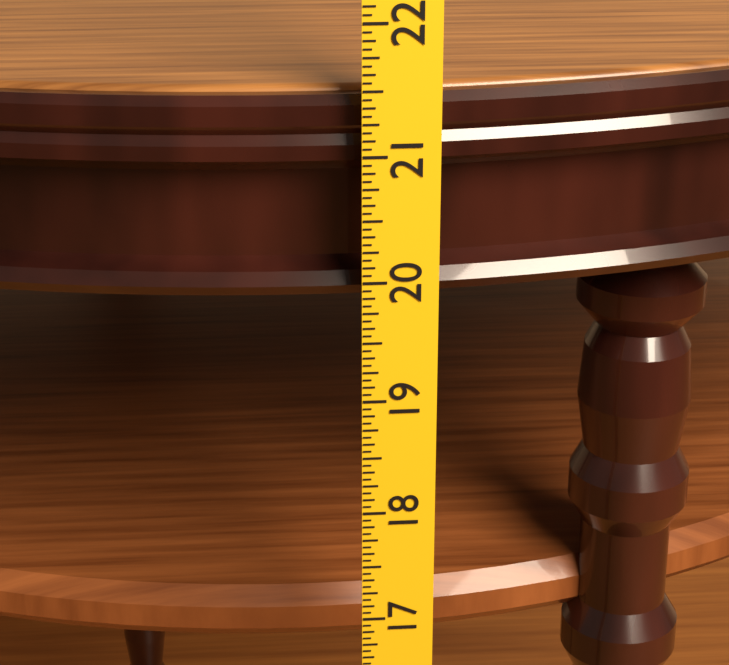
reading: 21.4375 in
